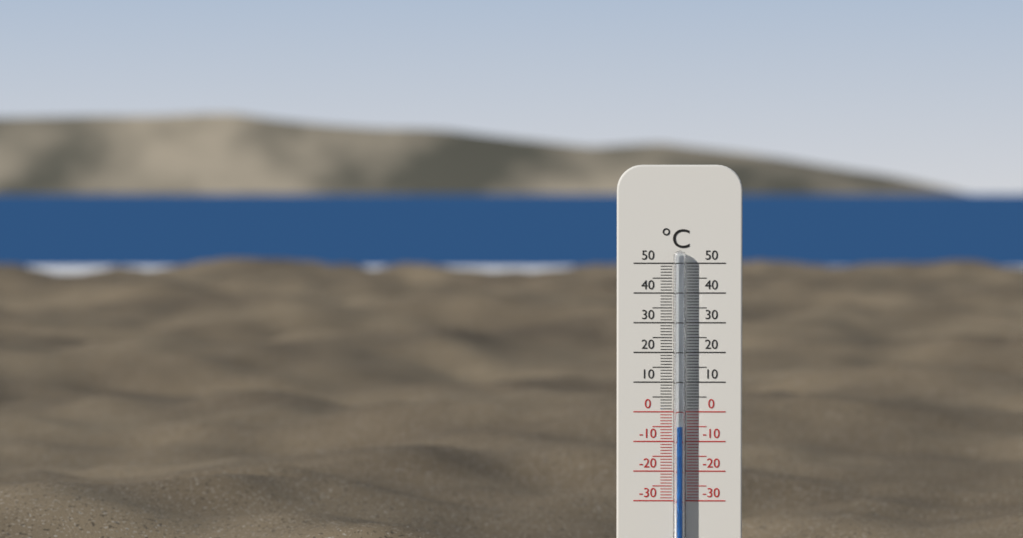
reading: -5 °C
